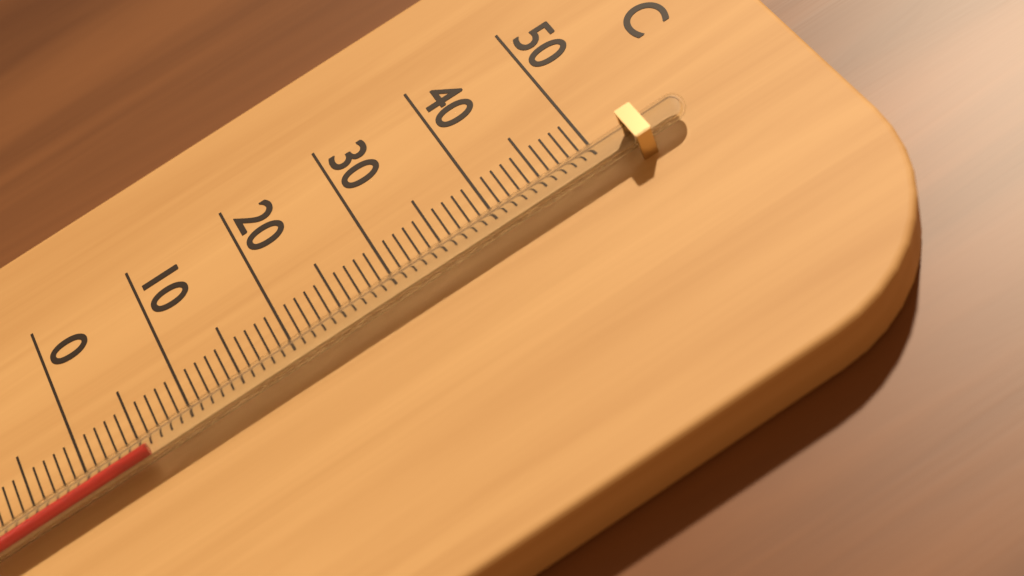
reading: 6 °C
